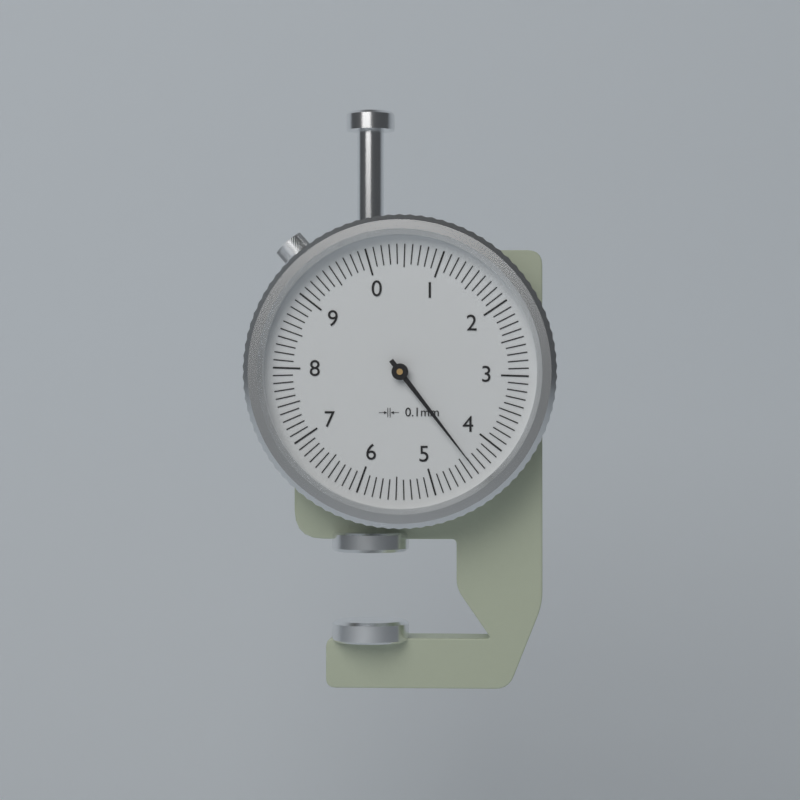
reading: 4.4 mm
